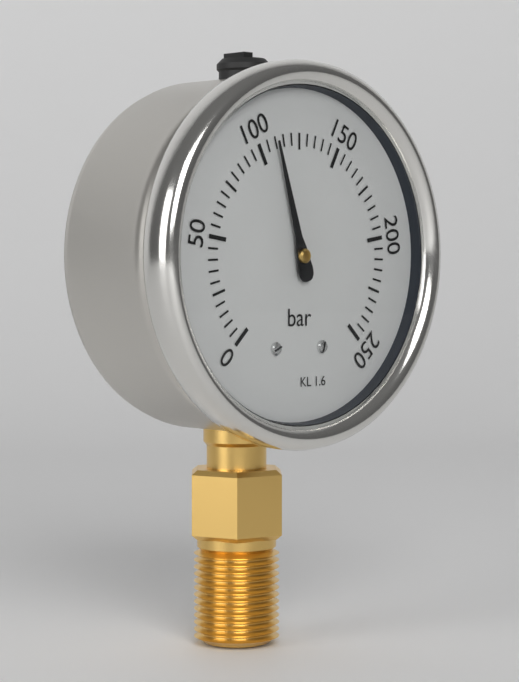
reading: 110 bar
